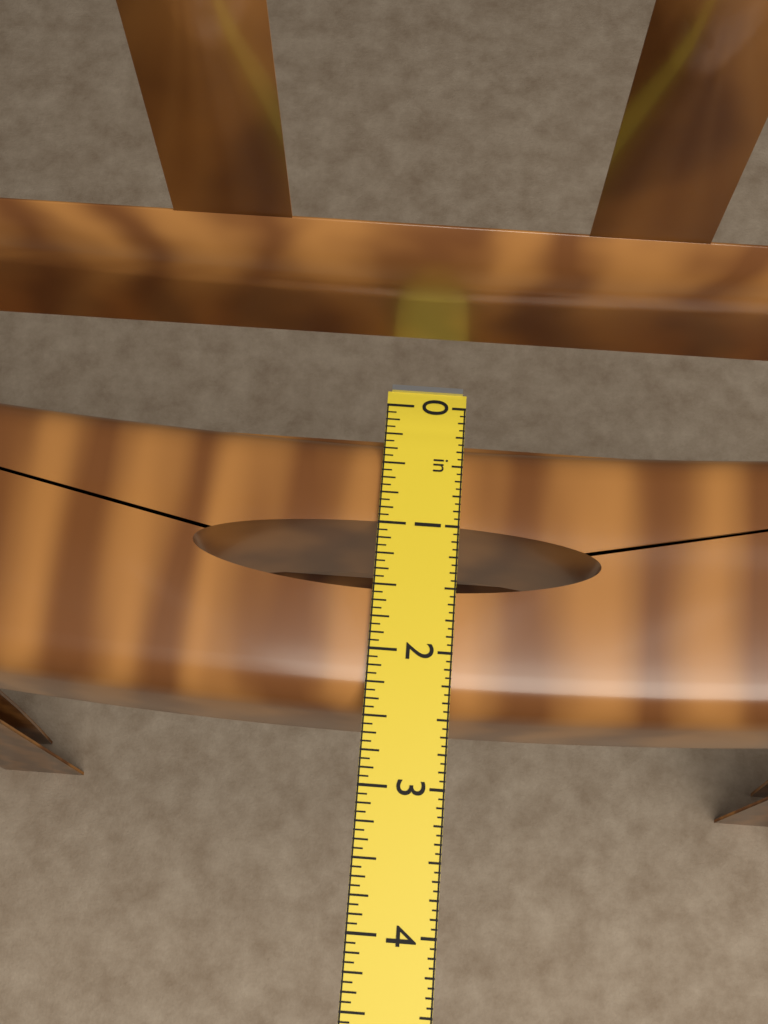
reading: 2.4375 in
